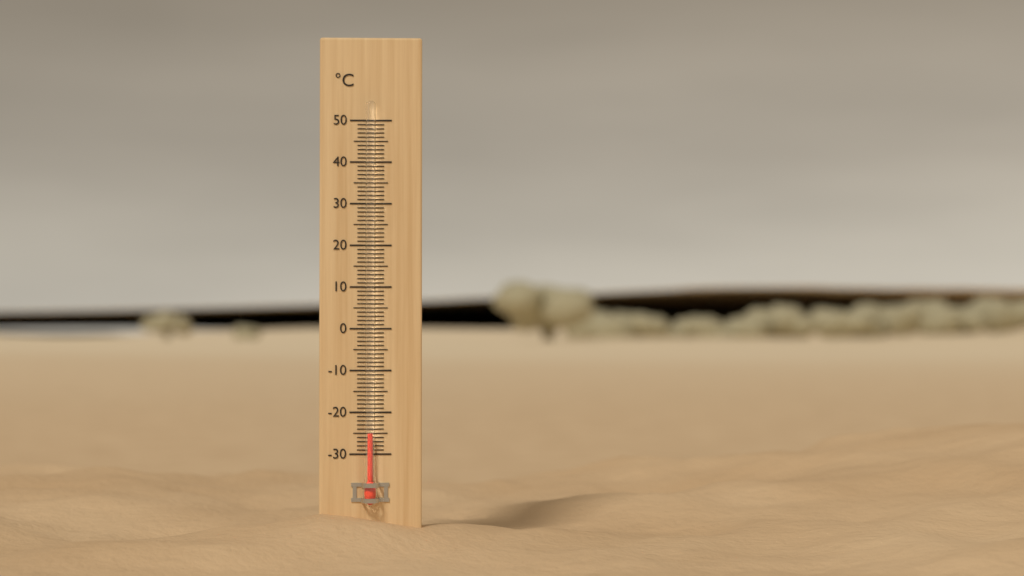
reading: -25 °C
